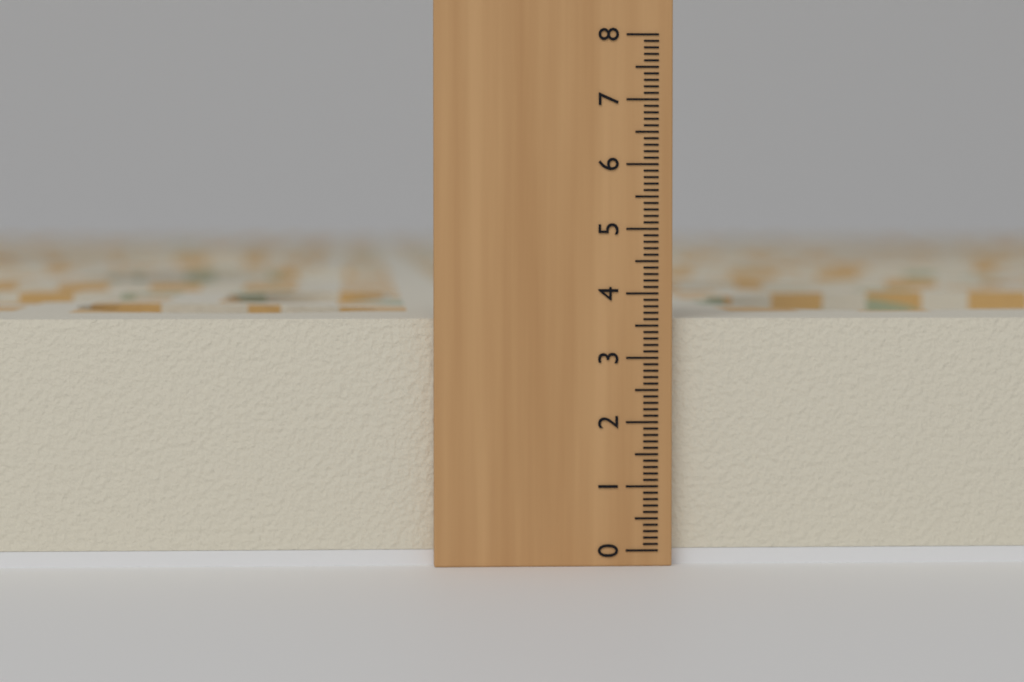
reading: 3.6 (no unit)
